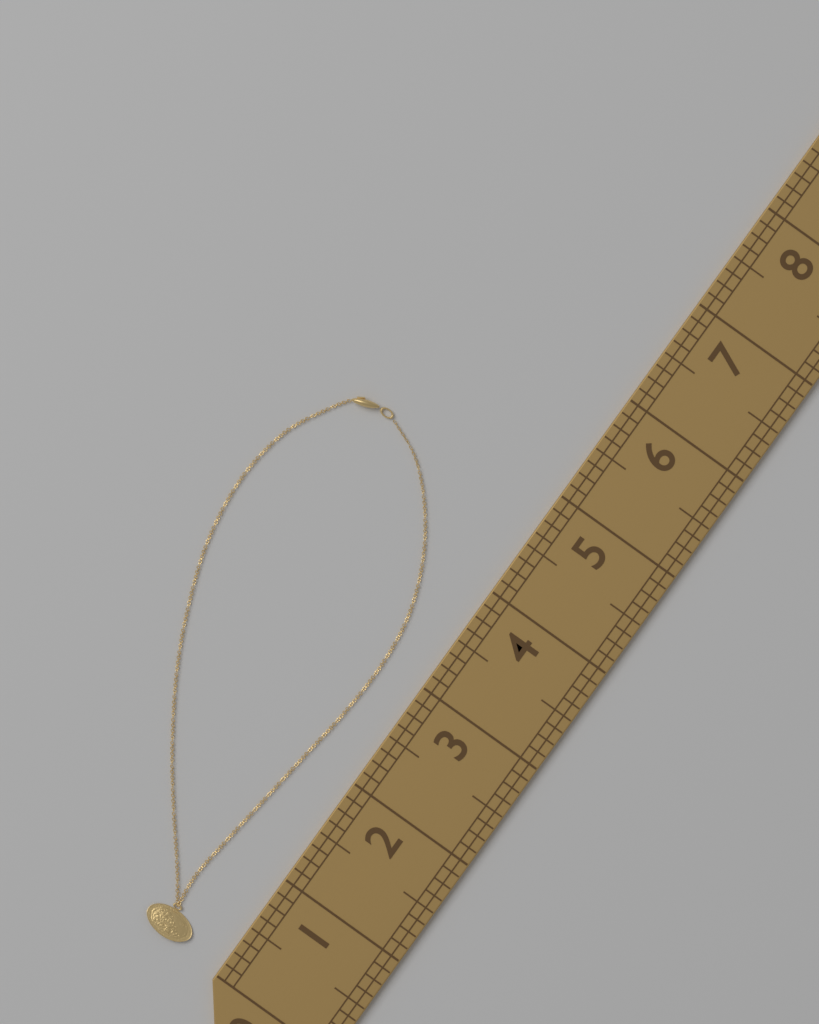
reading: 4.750 (no unit)
